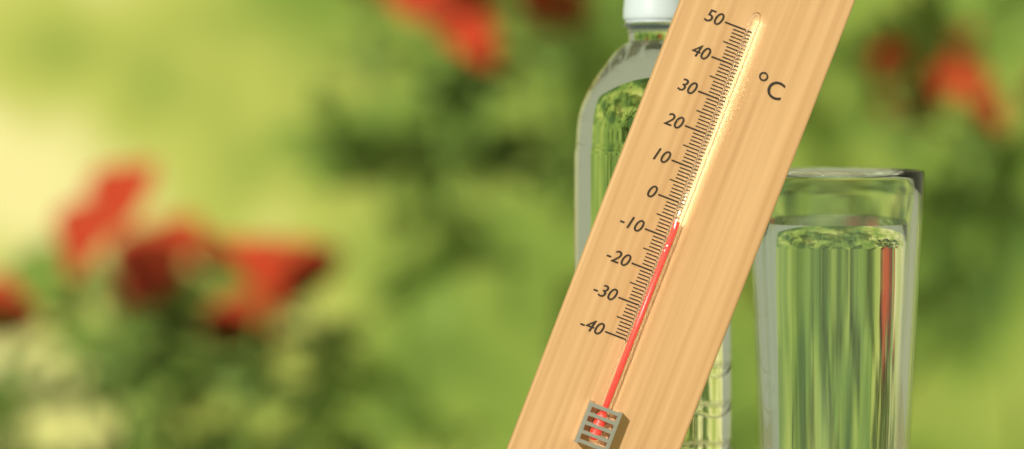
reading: -5 °C
